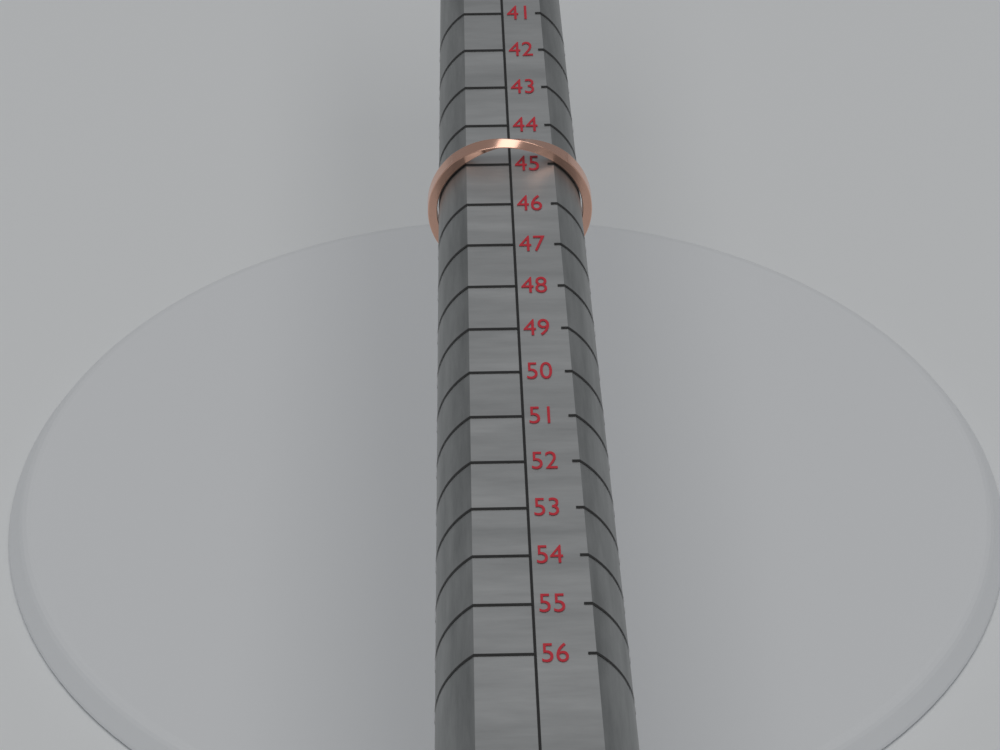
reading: 45 (no unit)
